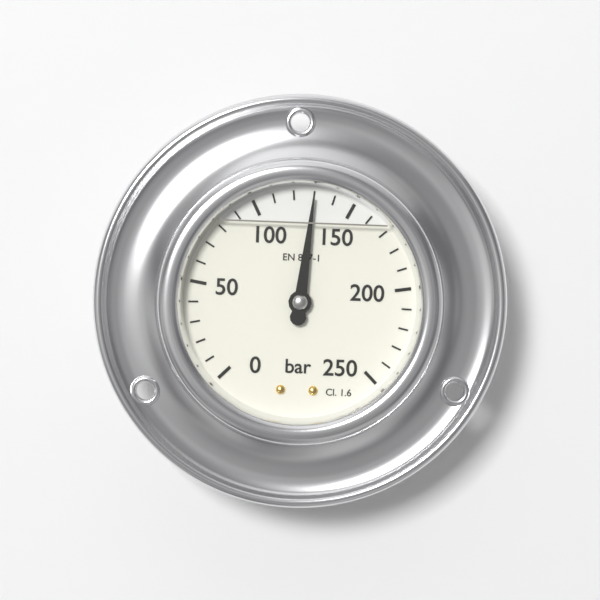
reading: 130 bar
